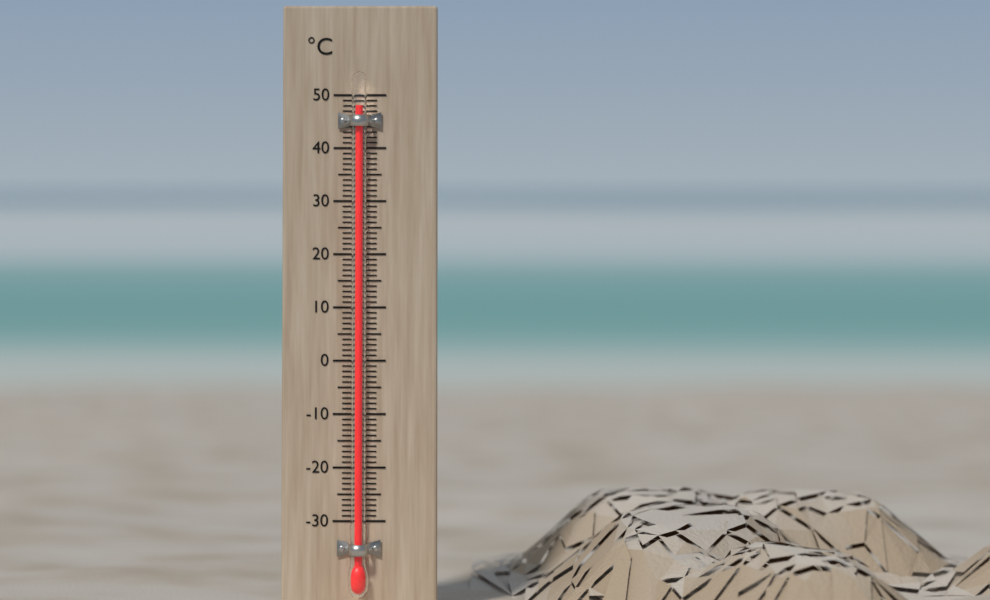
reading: 48 °C
